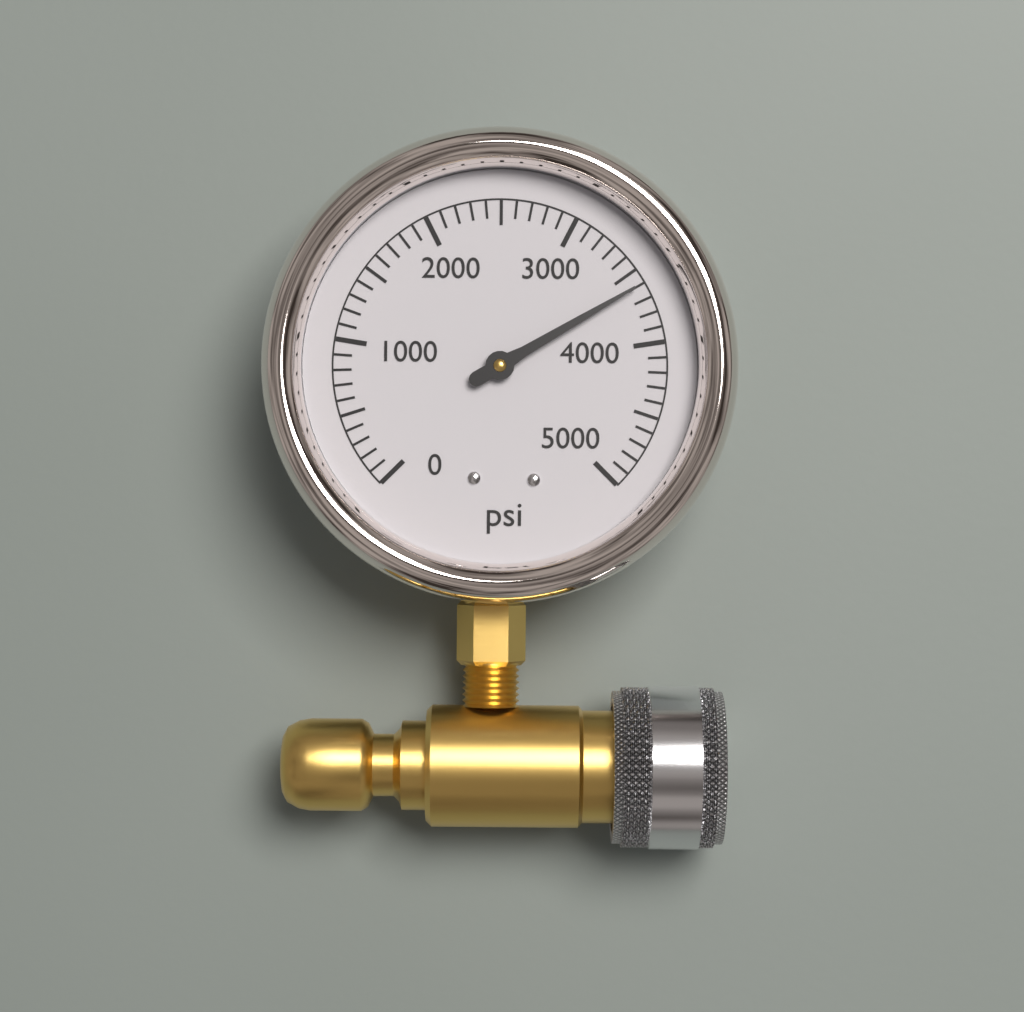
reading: 3600 psi
